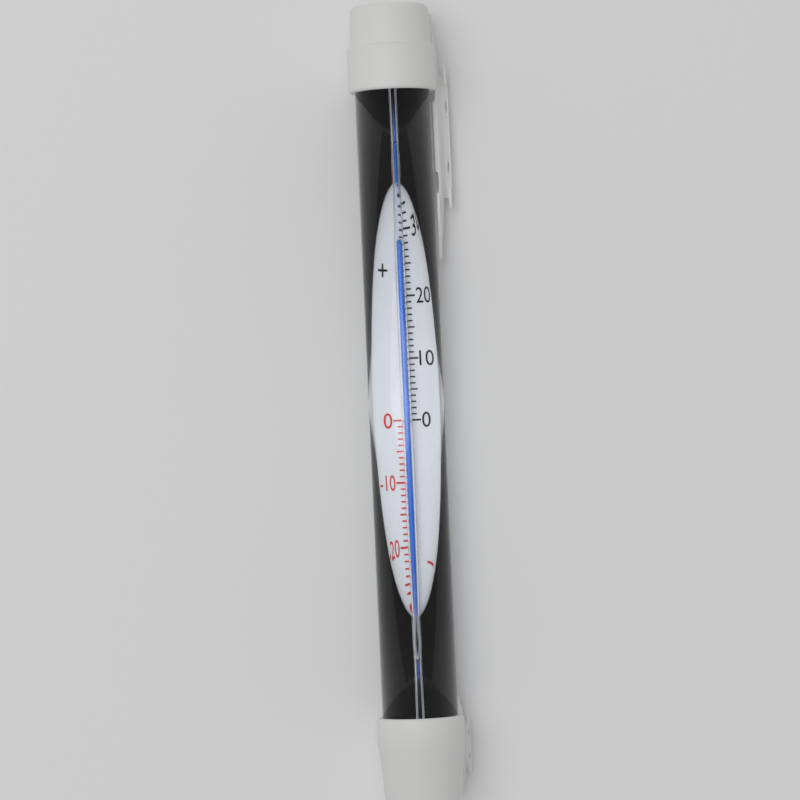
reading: 29 °C
